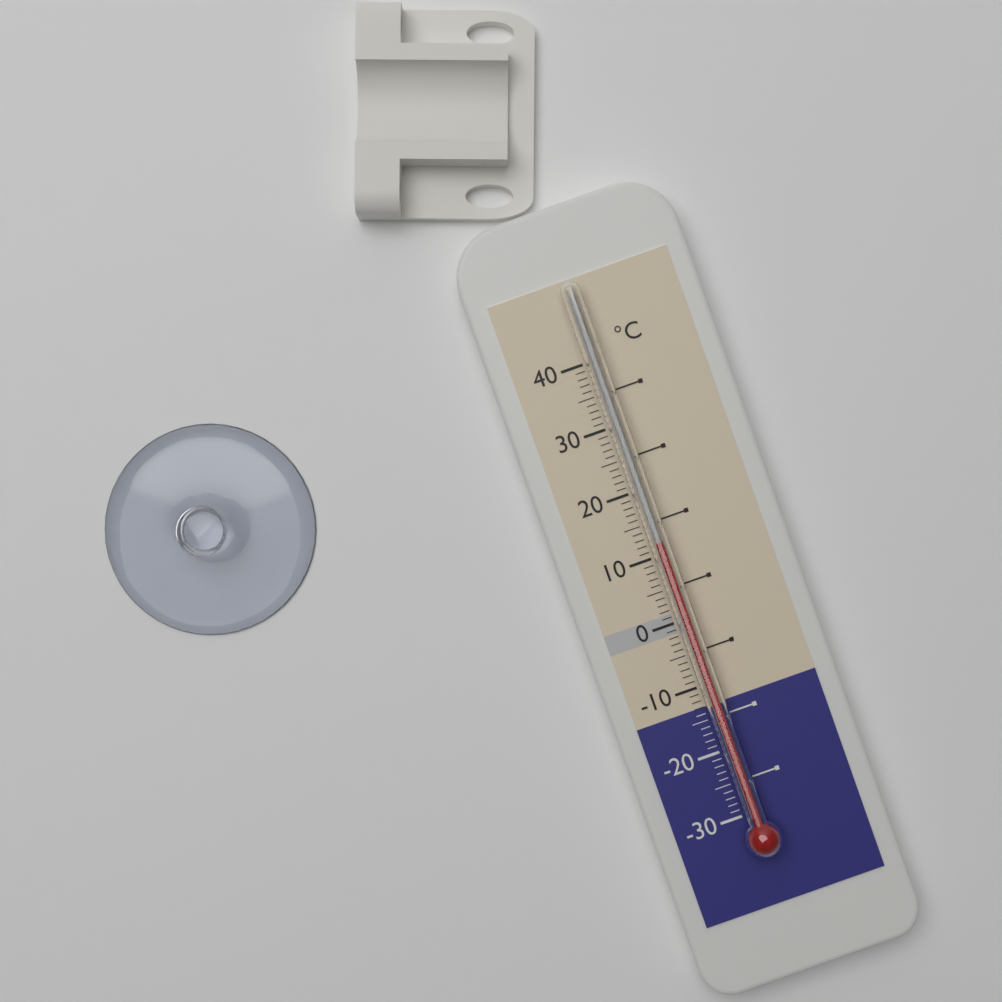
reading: 12 °C
